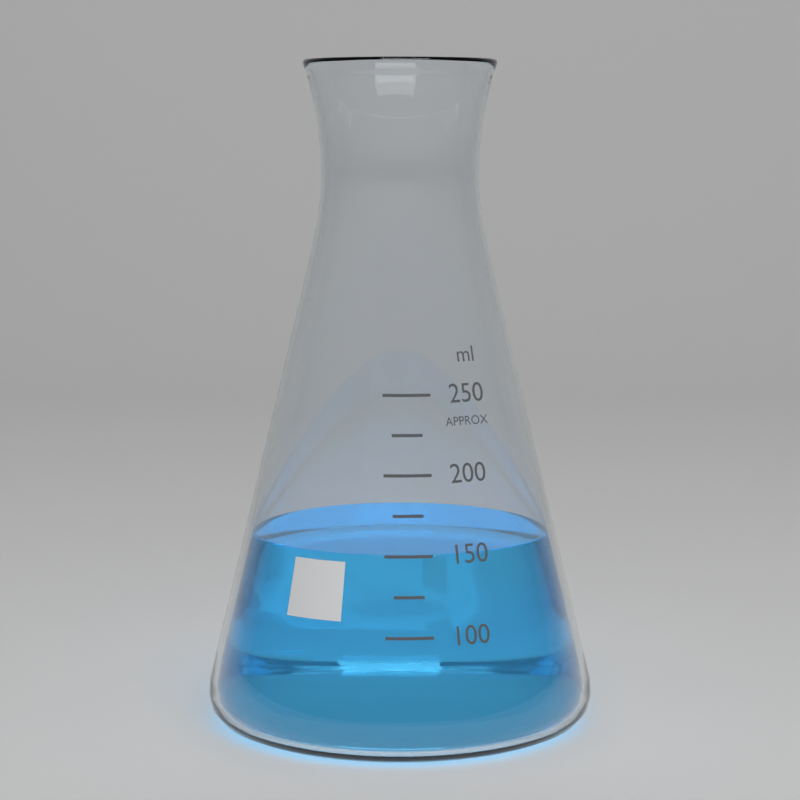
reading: 150 ml
